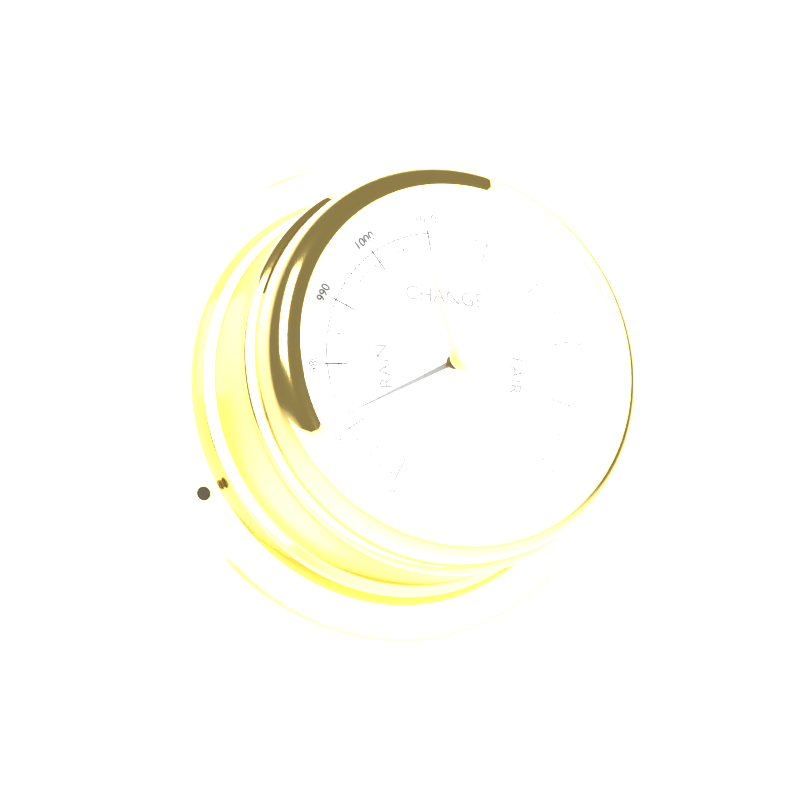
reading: 972 mbar
